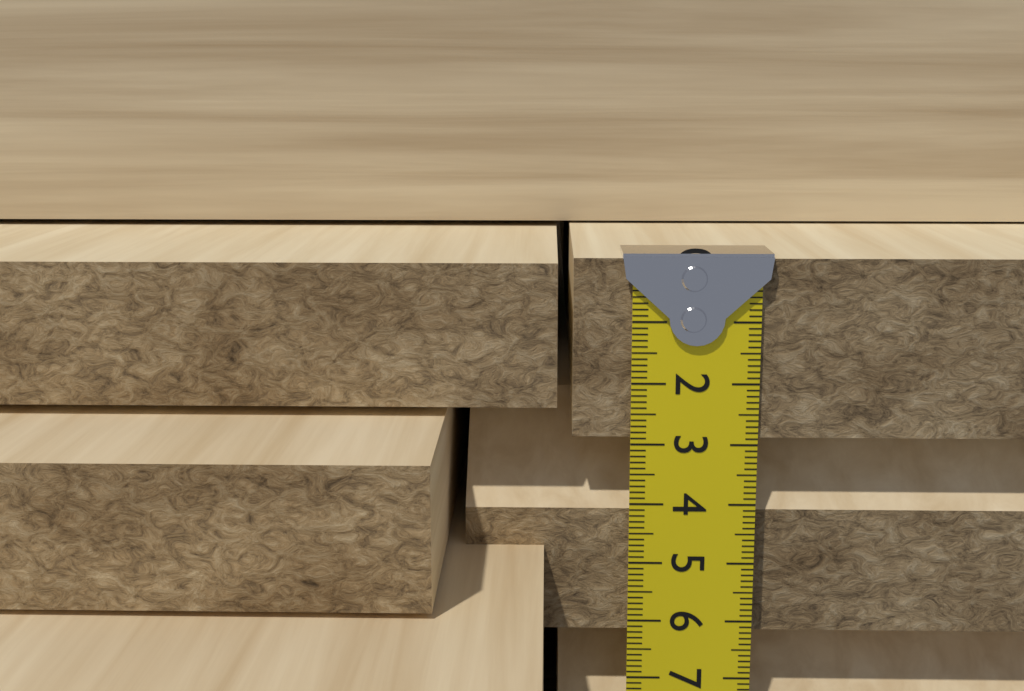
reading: 2.9 cm
